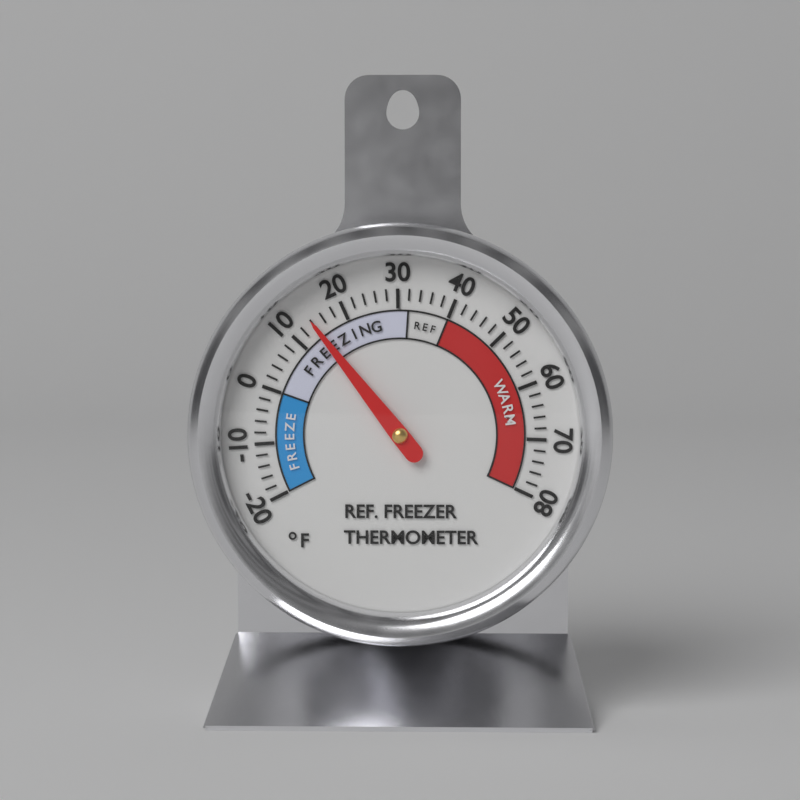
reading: 14 °F
